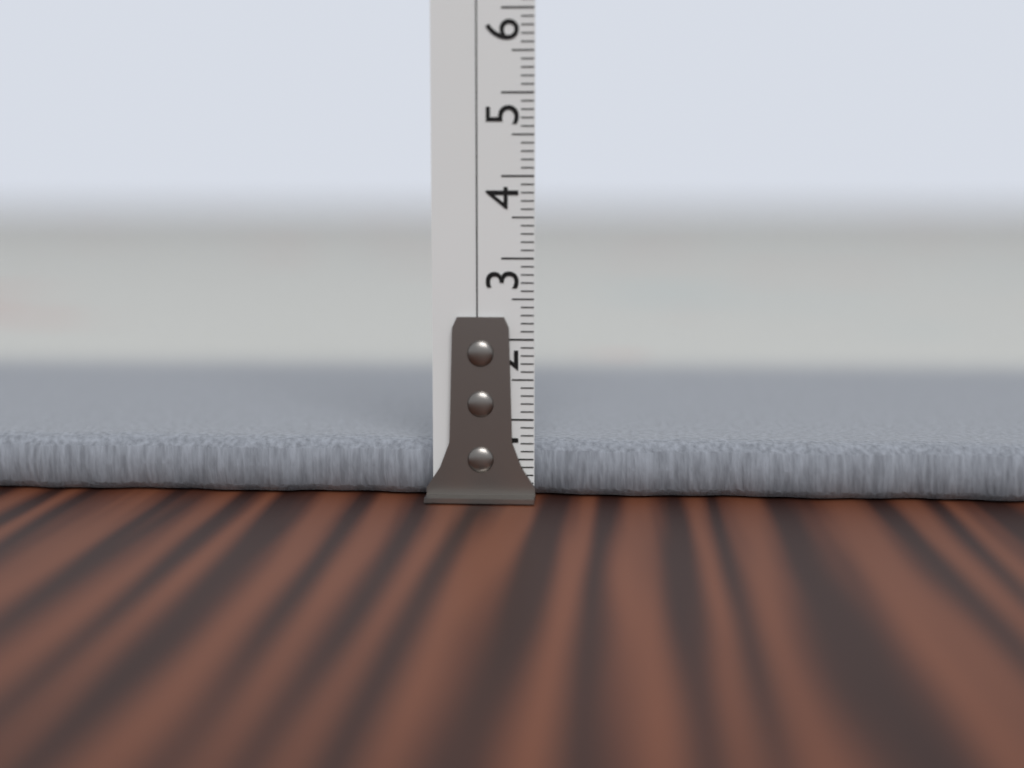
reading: 0.7 cm
